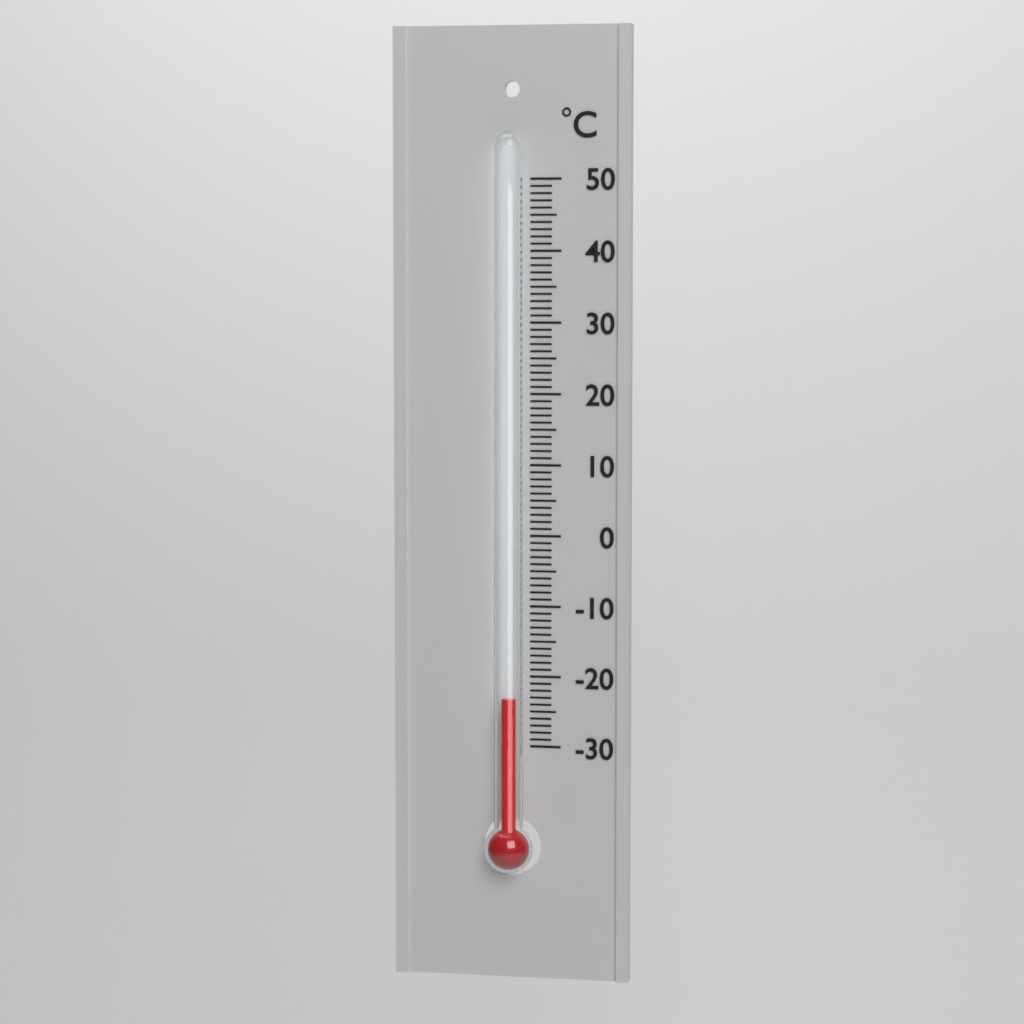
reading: -23 °C
